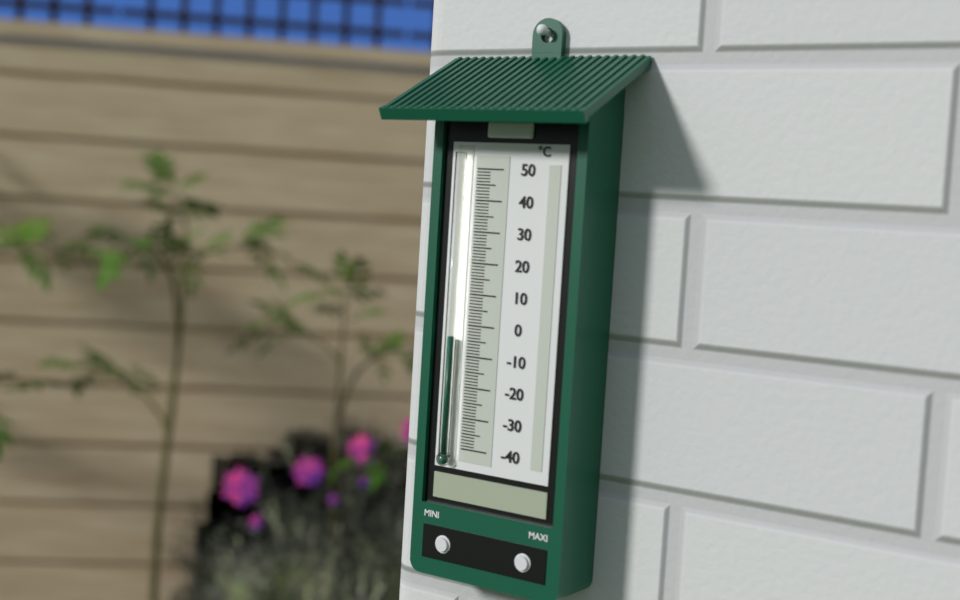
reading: -4 °C
